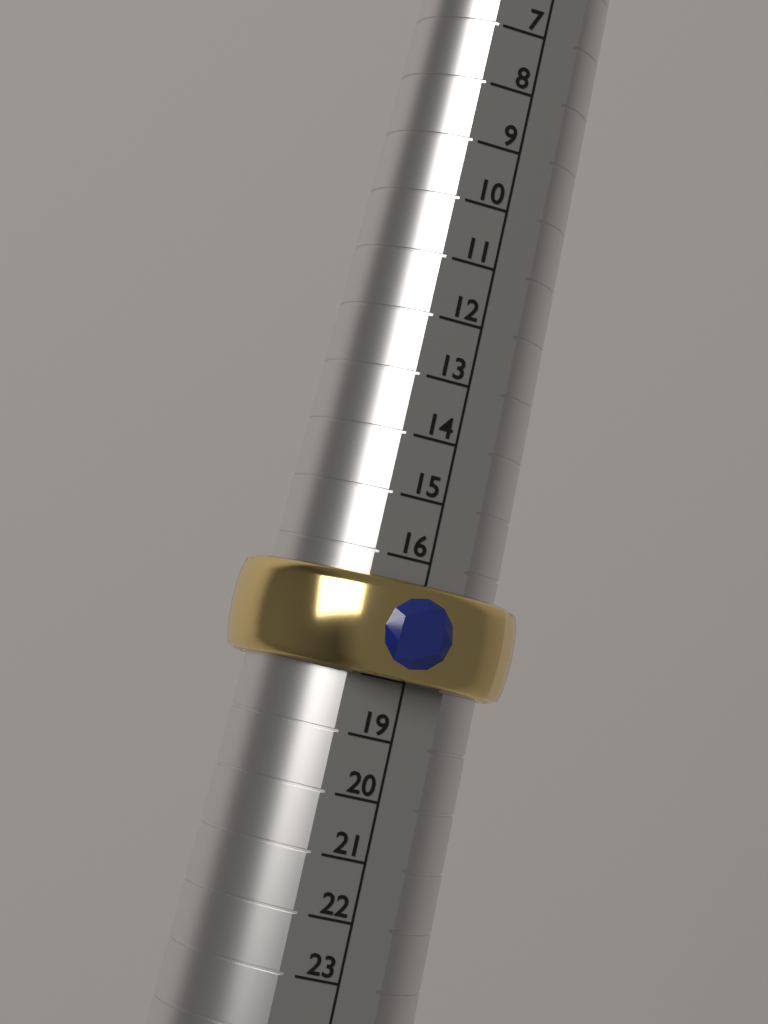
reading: 18 (no unit)
